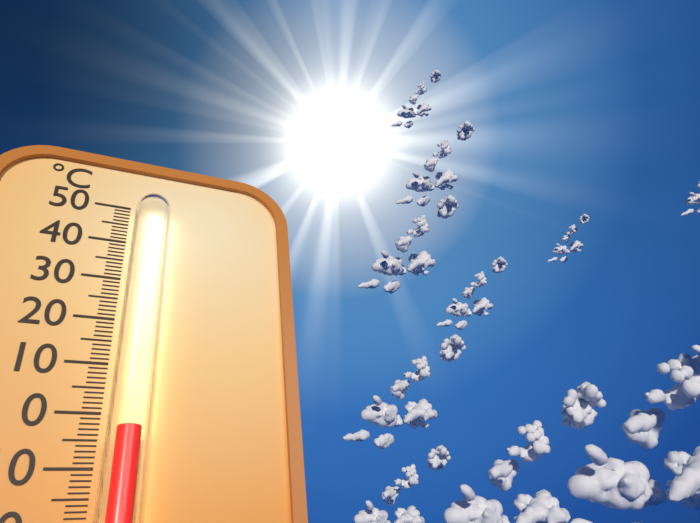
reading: -4 °C
